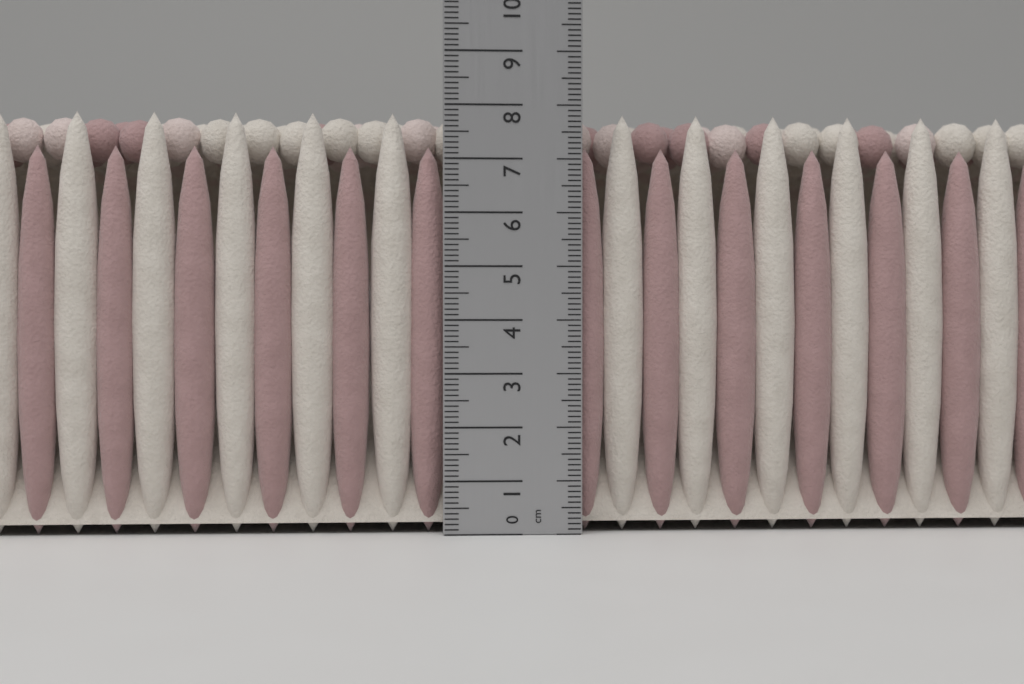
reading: 7.9 cm
